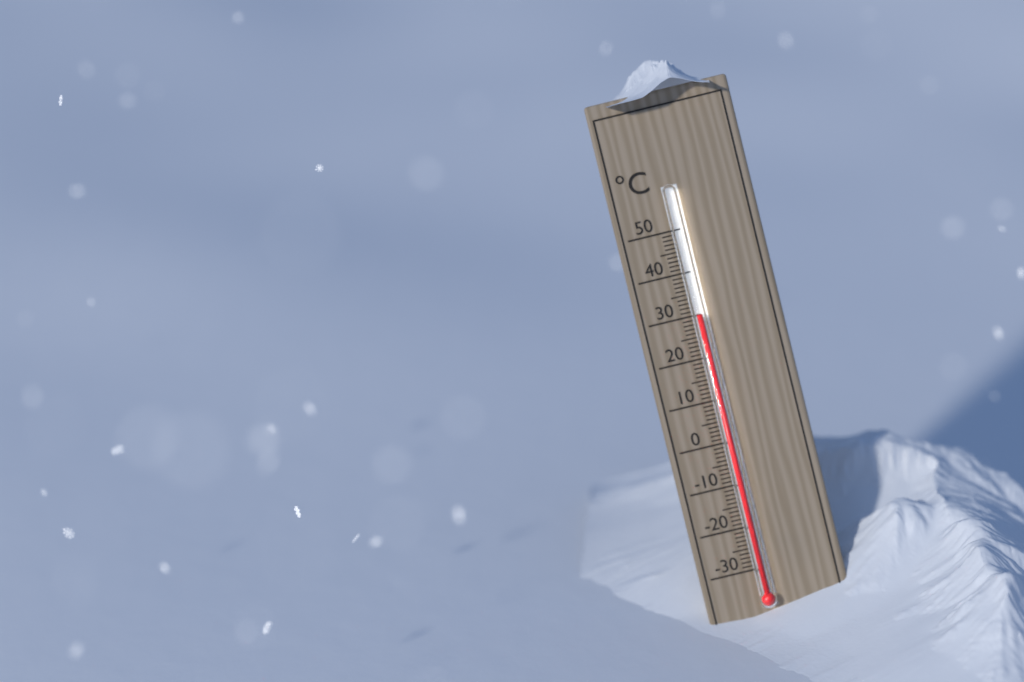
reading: 30 °C
